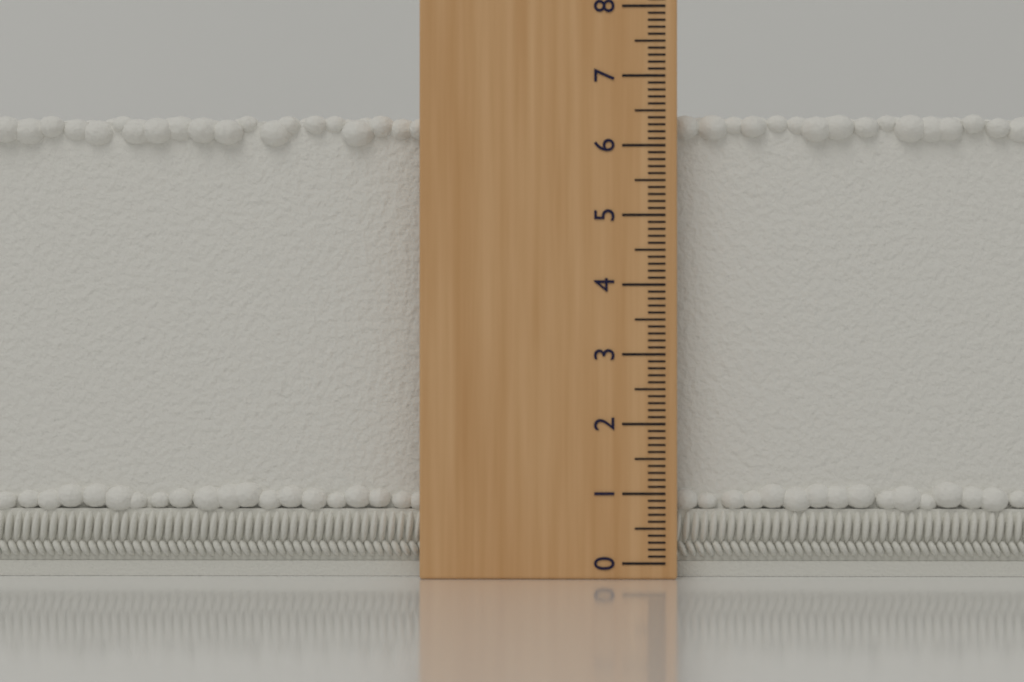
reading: 6.5 (no unit)
